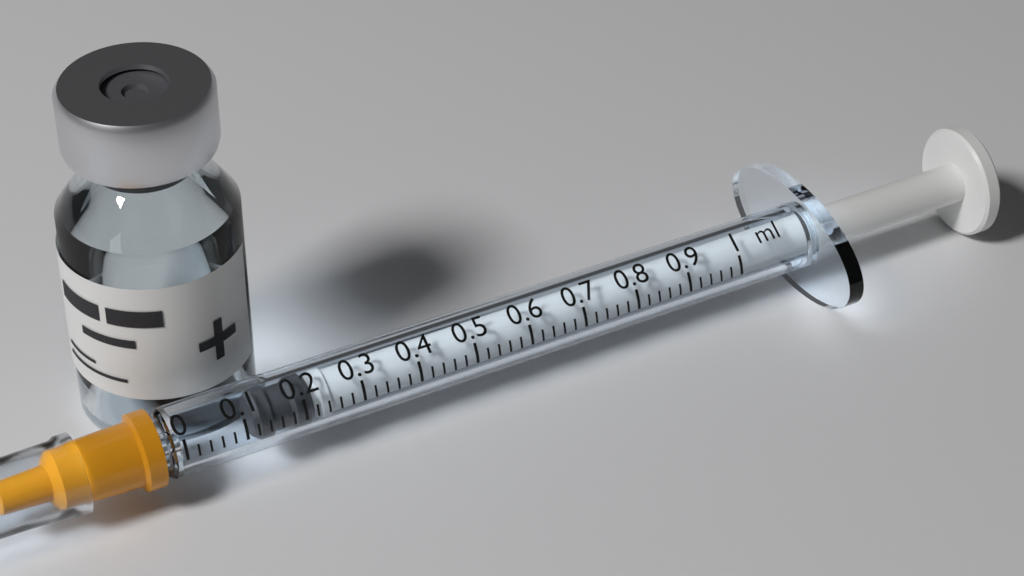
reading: 0.12 ml
